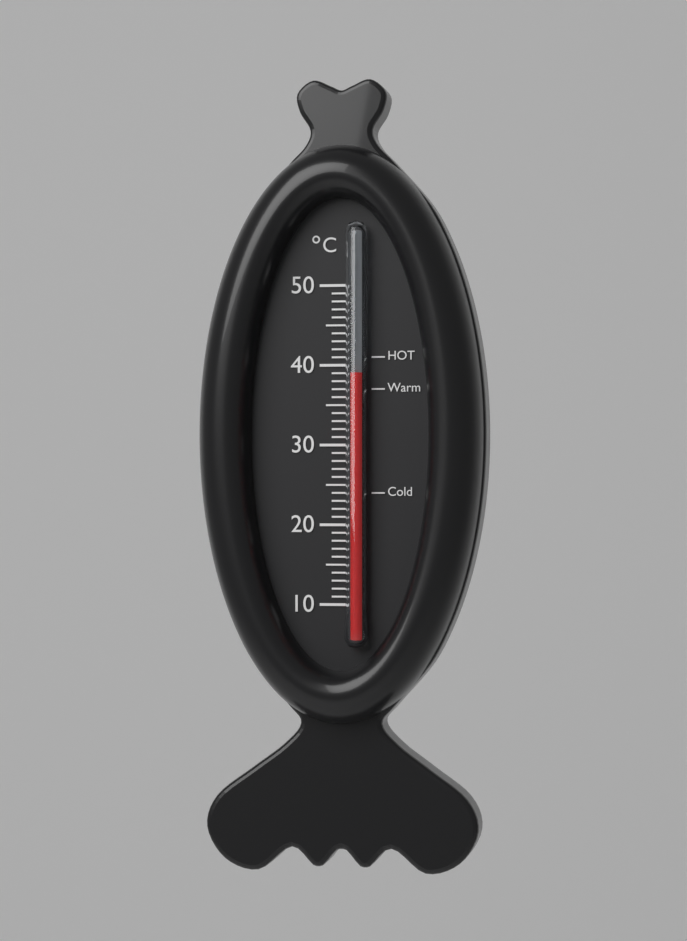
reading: 39 °C
